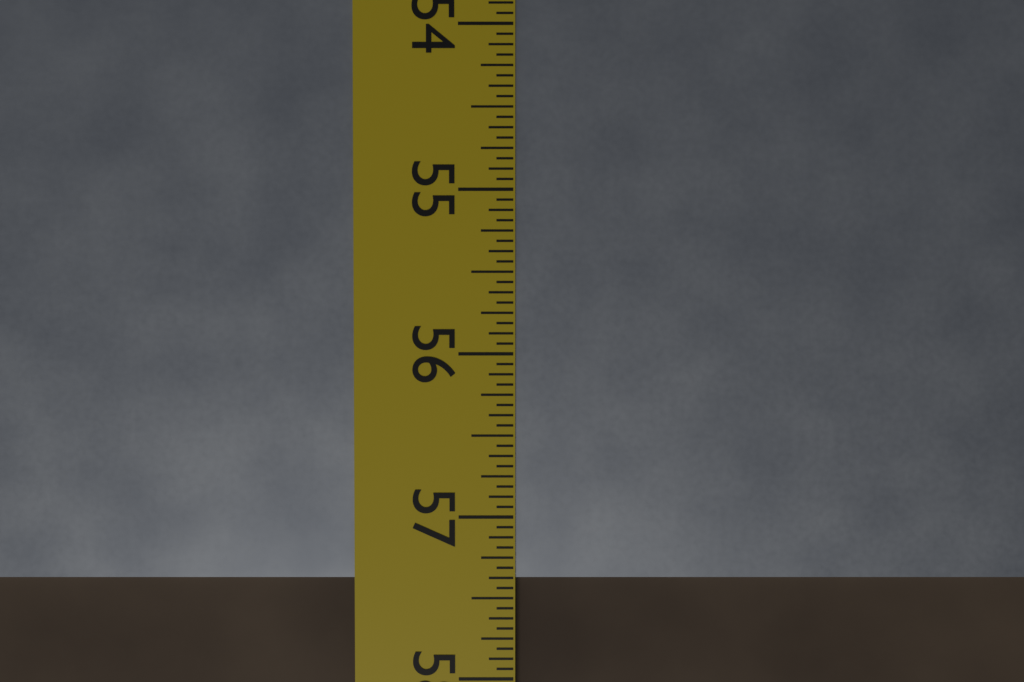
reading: 57.3750 in
